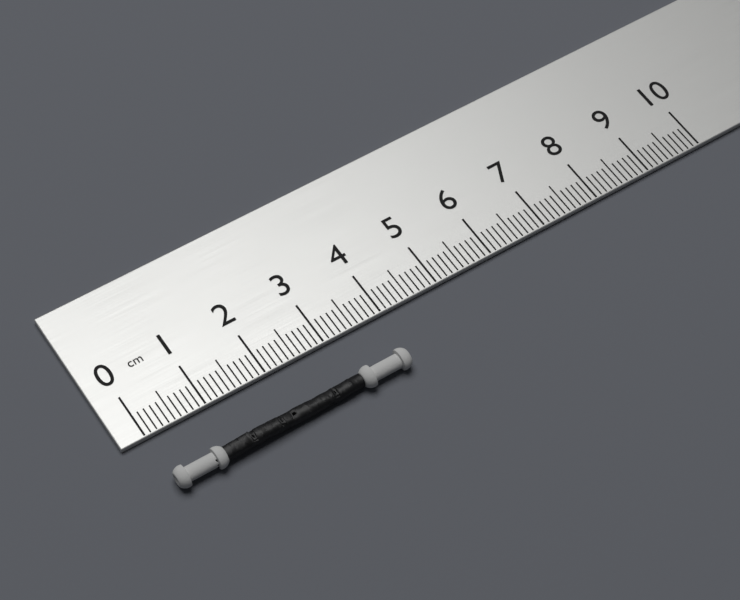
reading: 3.9 cm
